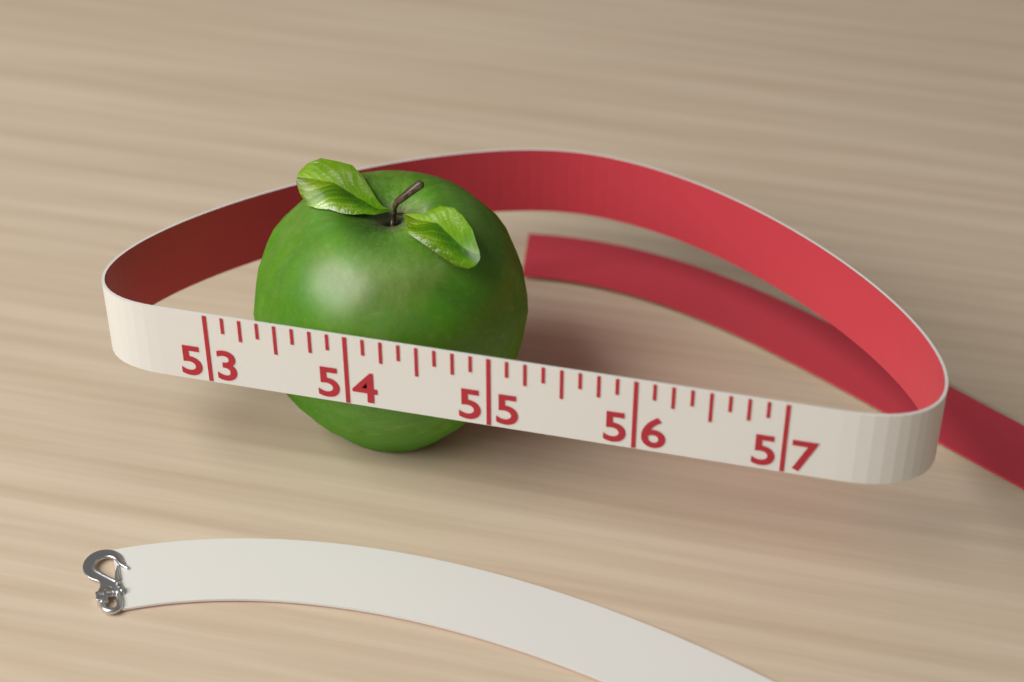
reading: 55.000 (no unit)
